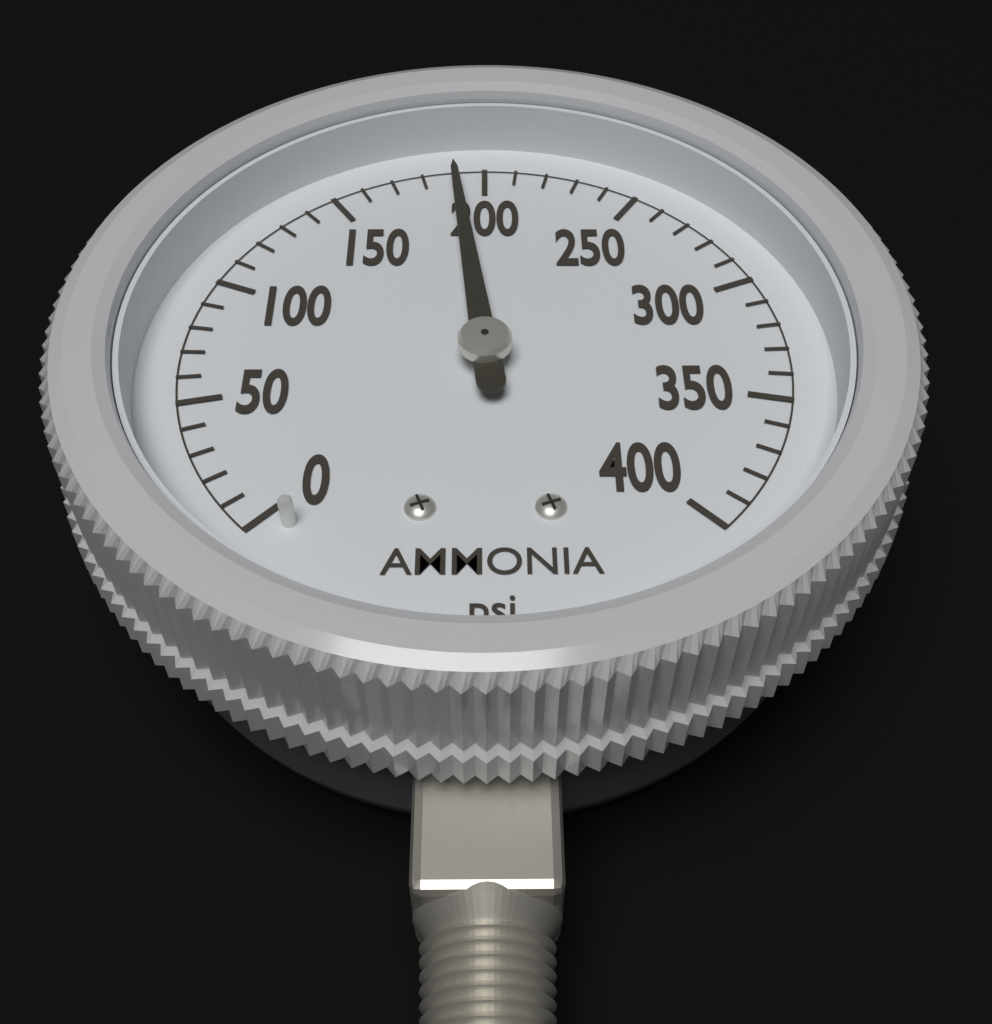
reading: 190 psi
